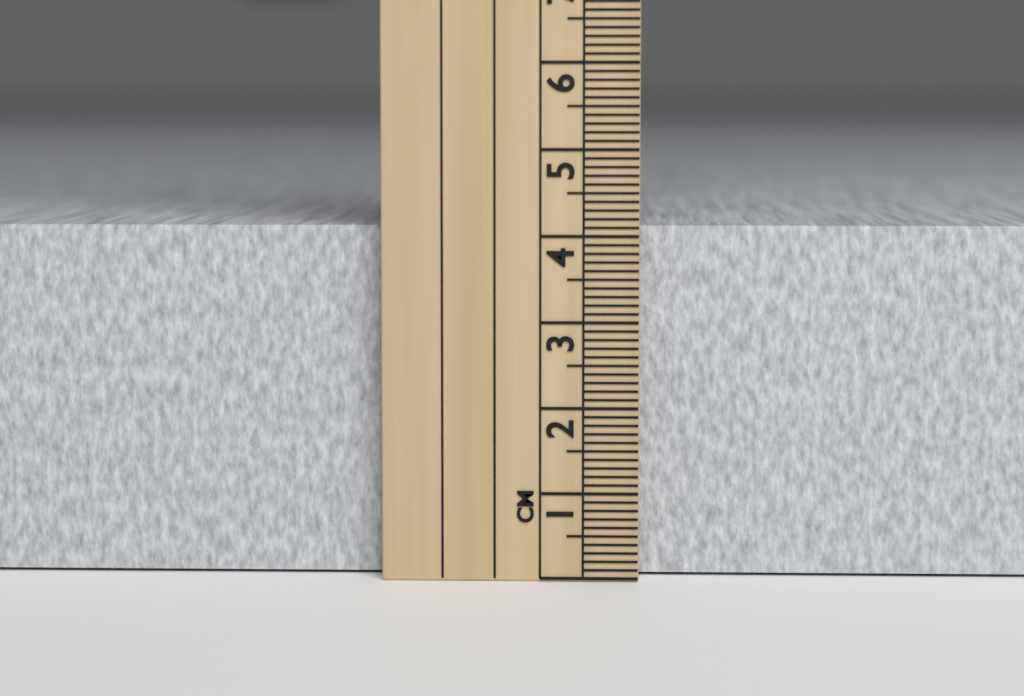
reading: 4.1 cm
